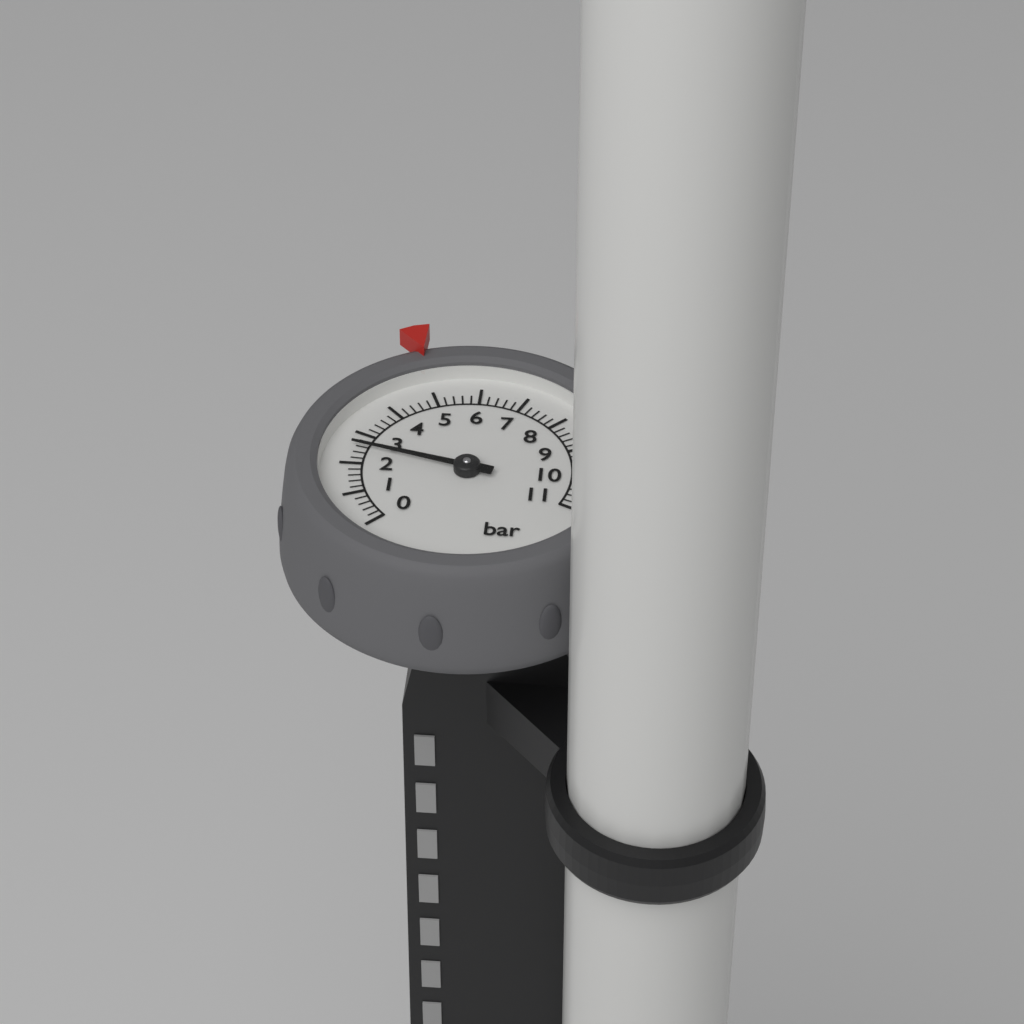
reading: 2.6 bar
